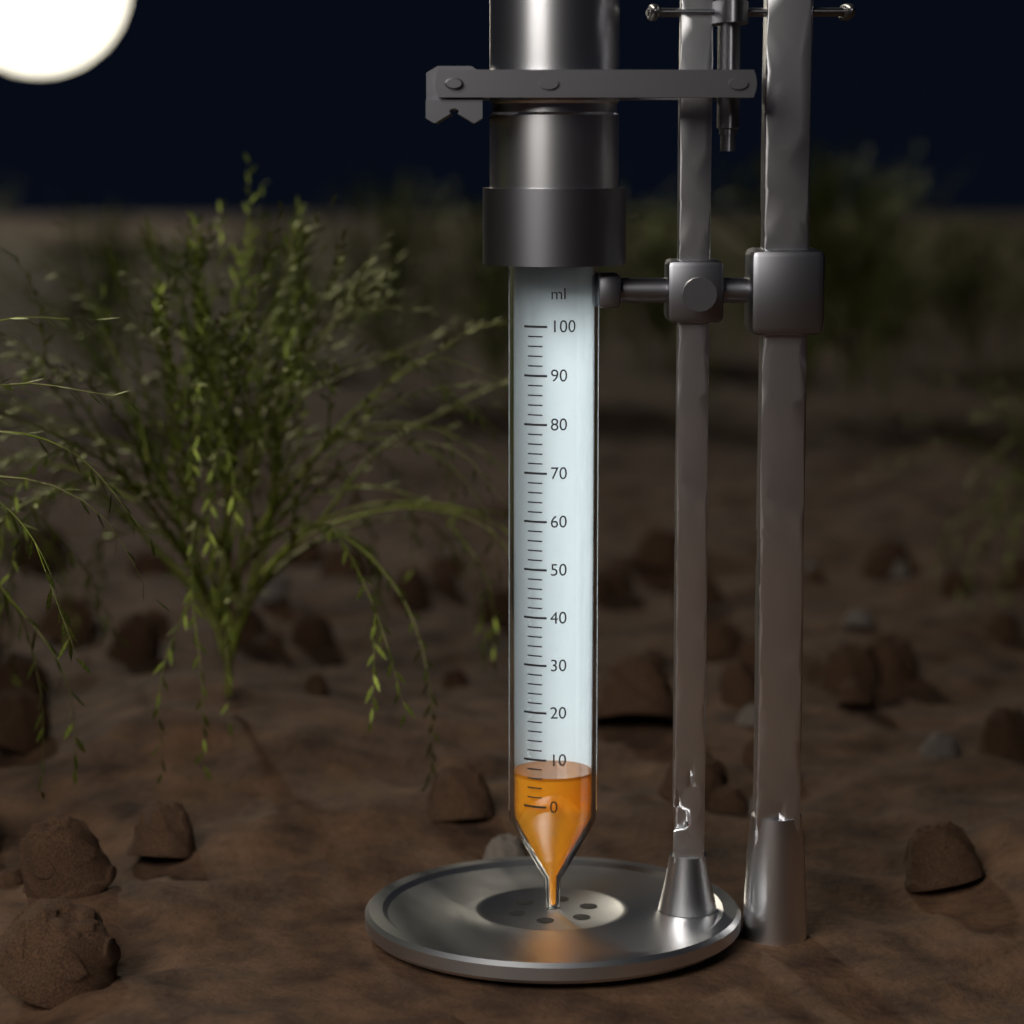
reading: 6 ml
